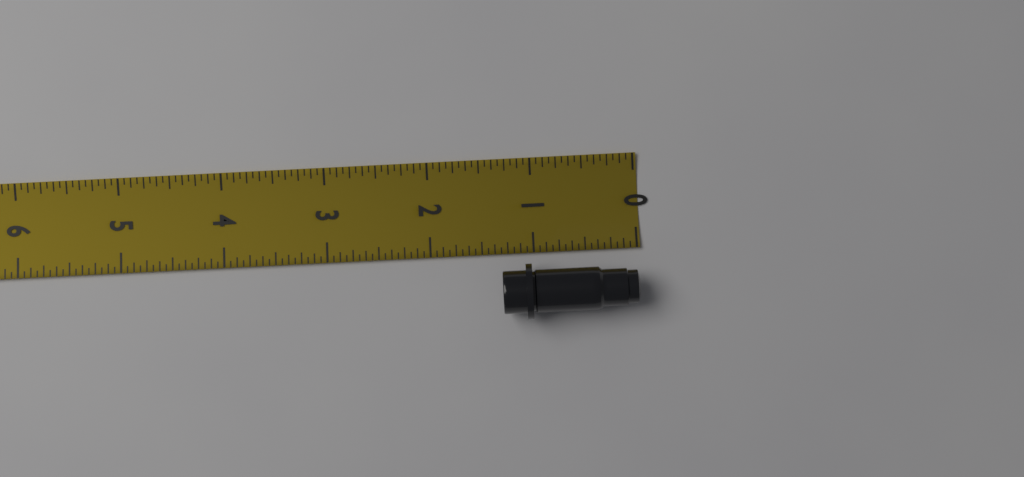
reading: 1.3125 in
